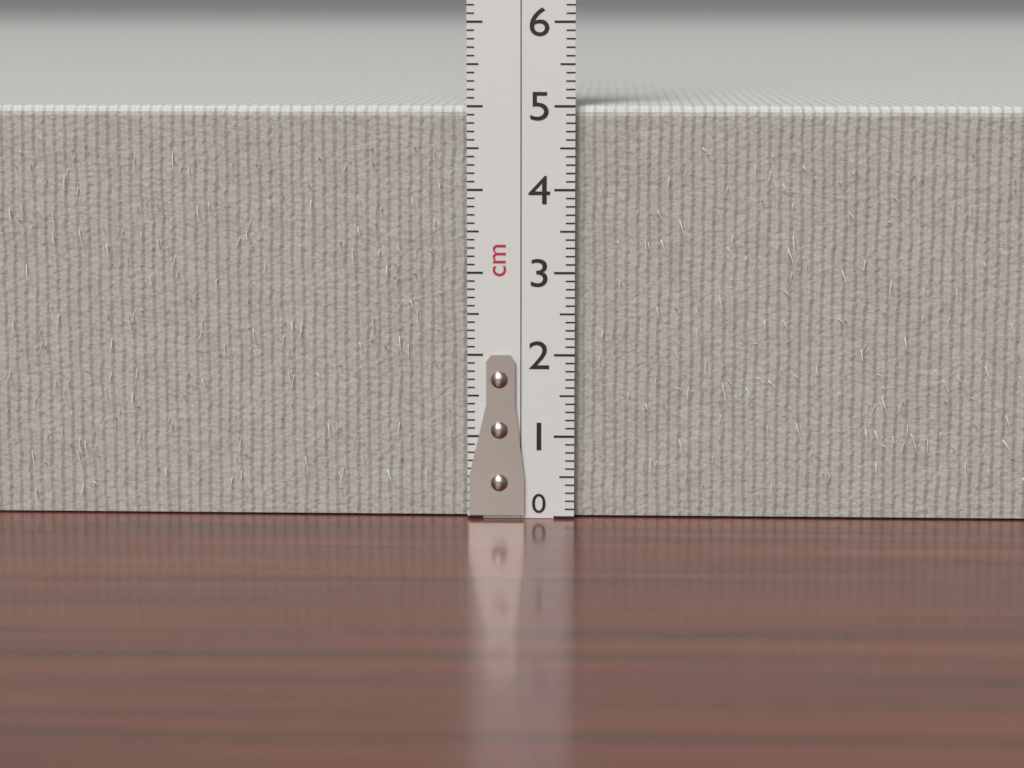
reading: 5.0 cm
